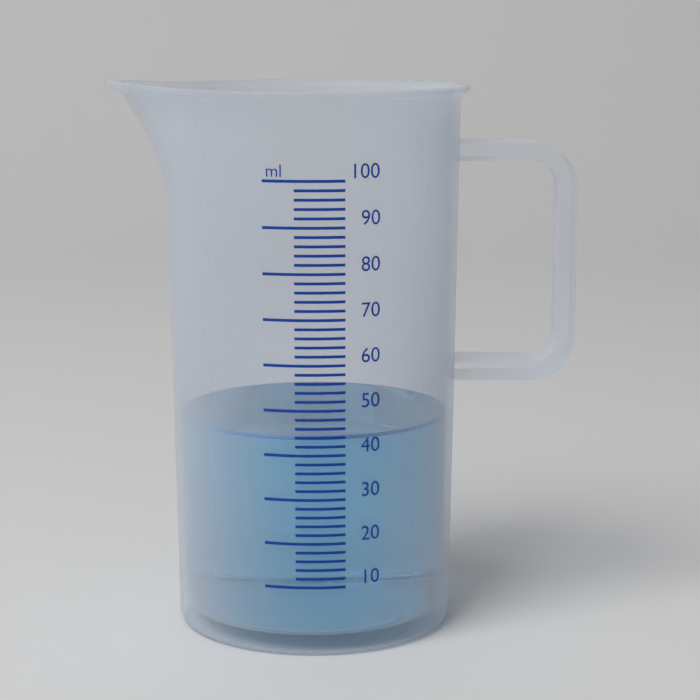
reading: 44 ml
